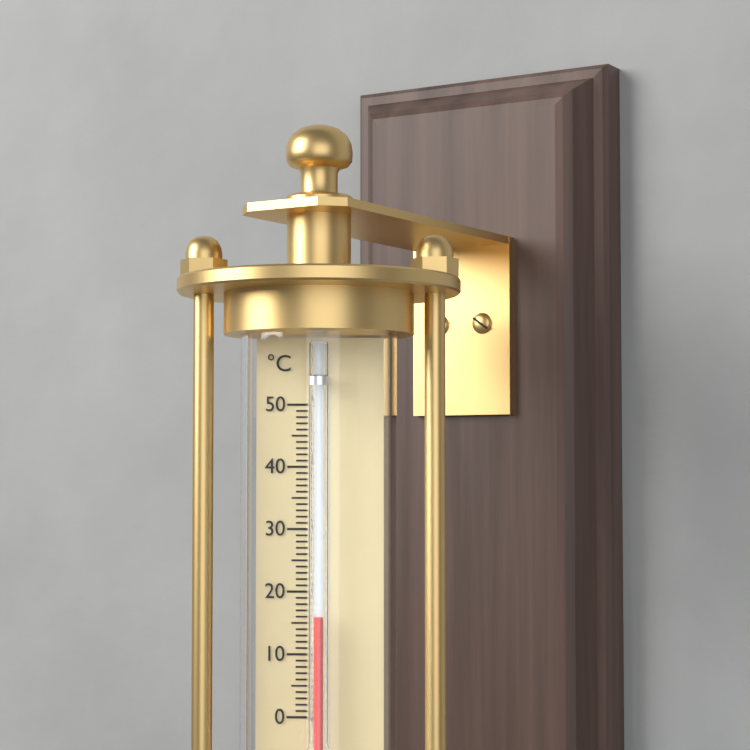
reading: 16 °C
